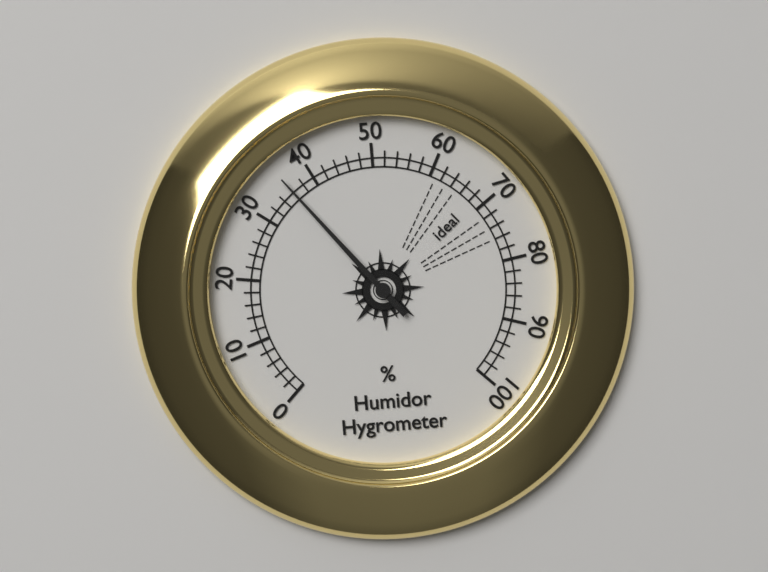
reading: 36 %
